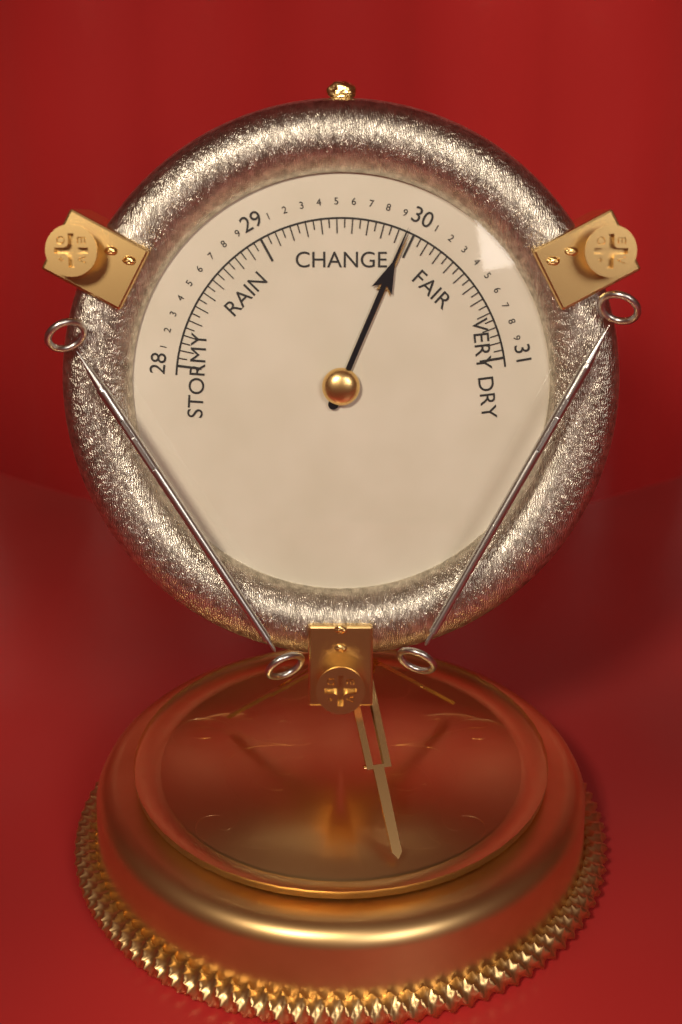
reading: 29.95 (no unit)
